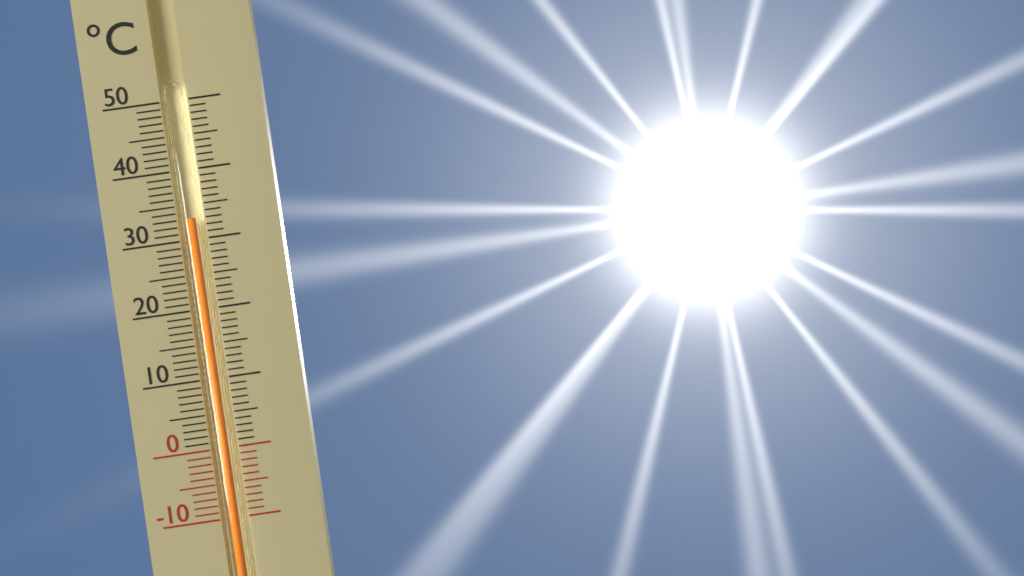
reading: 33 °C
